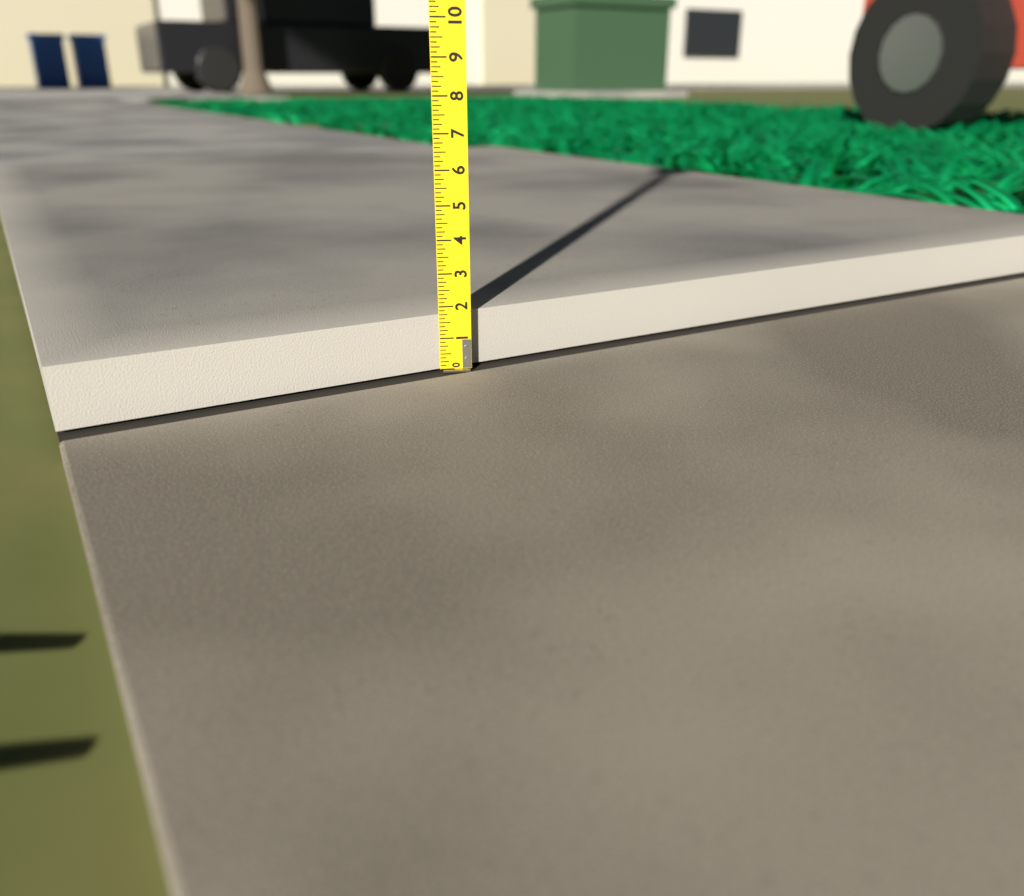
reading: 1.750 (no unit)
